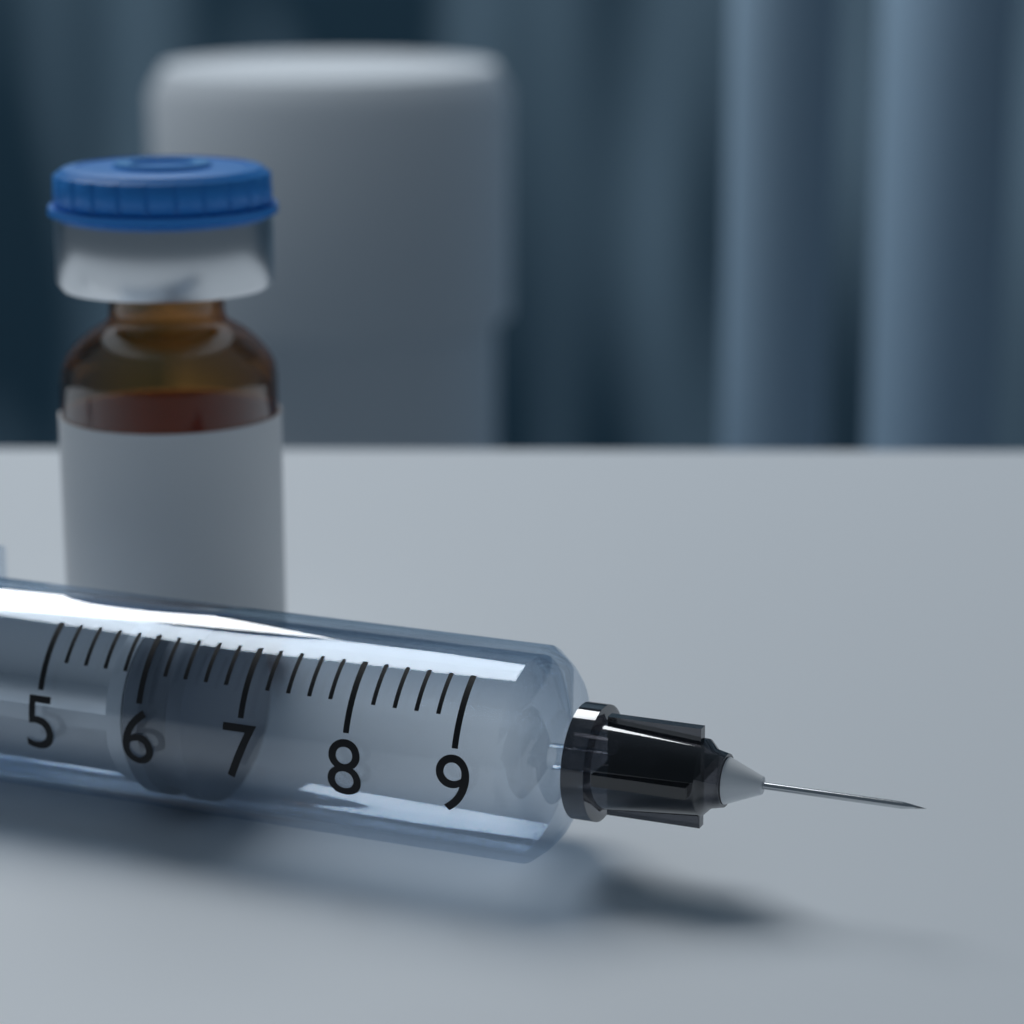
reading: 6.4 (no unit)
